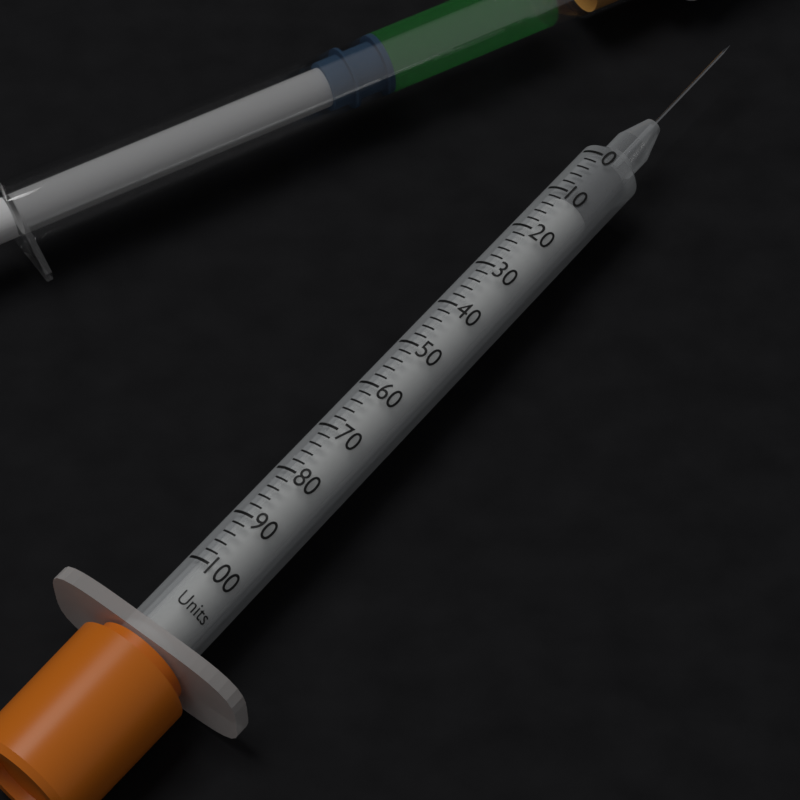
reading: 0 Units
